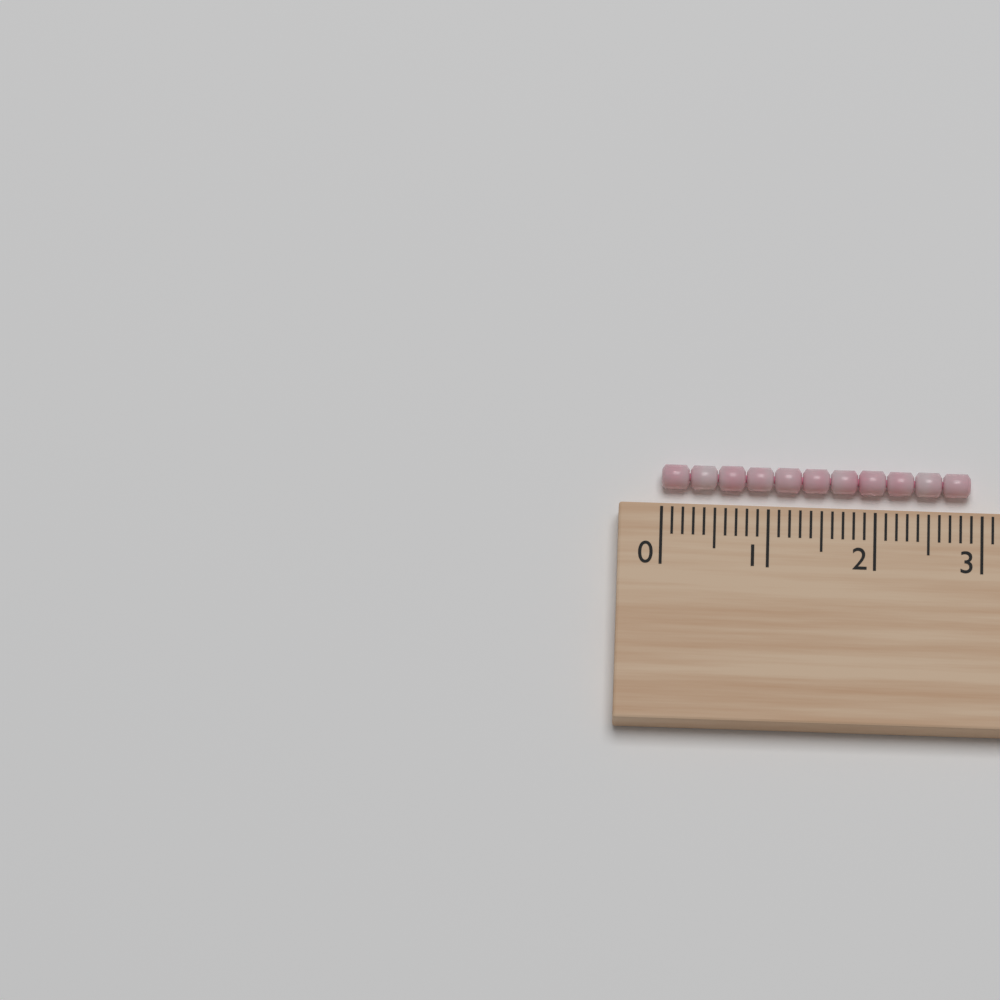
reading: 2.9 cm
